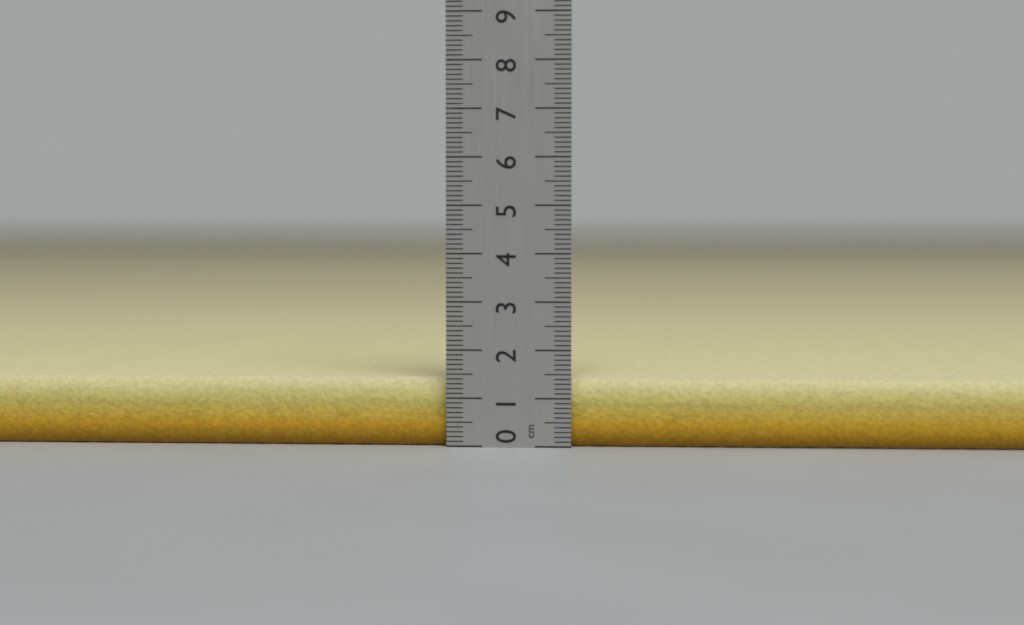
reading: 1.4 cm
